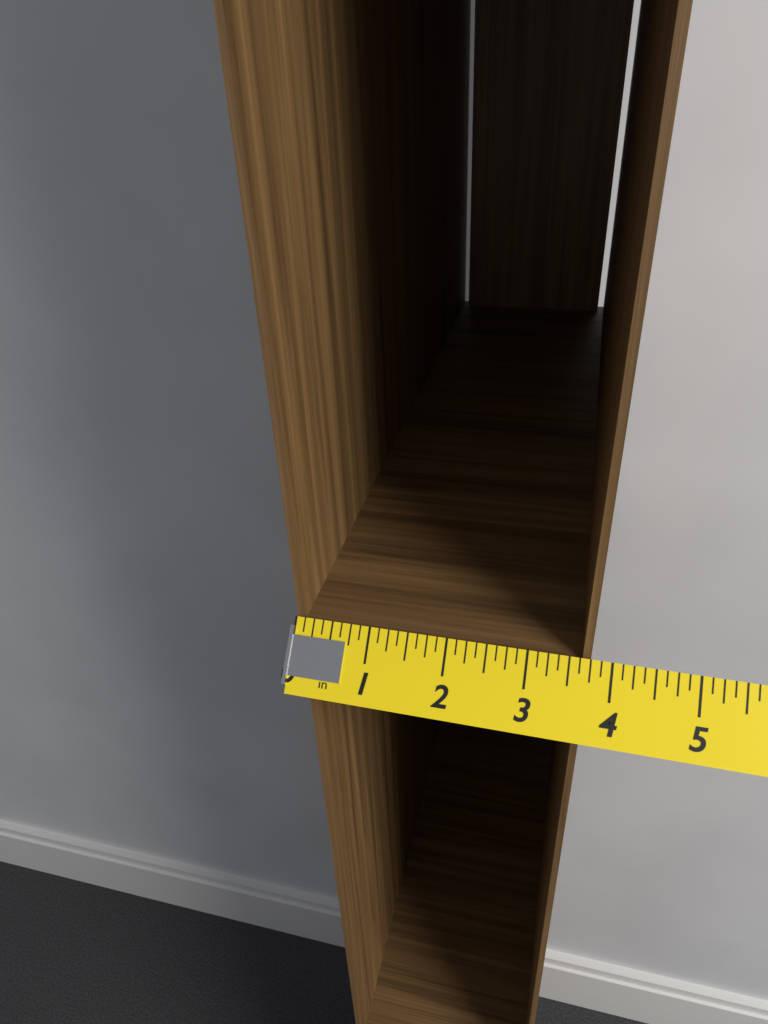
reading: 3.750 in
